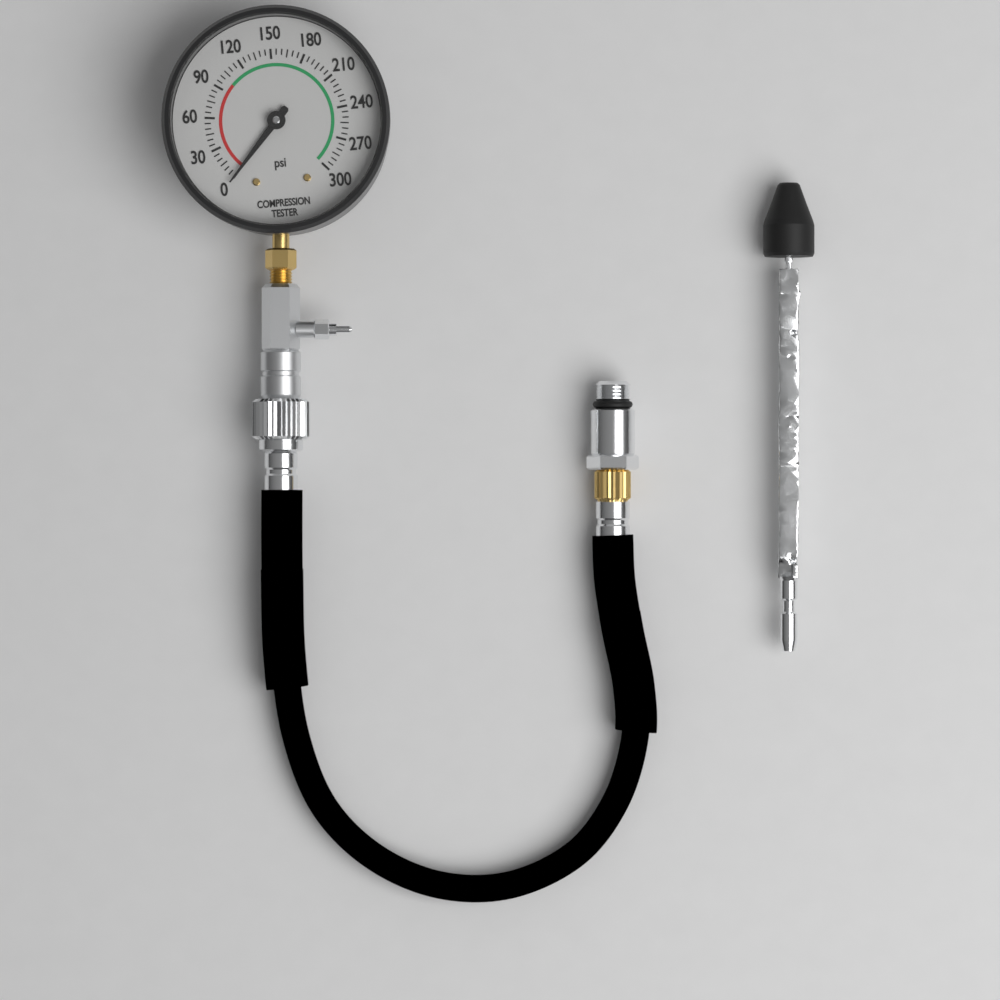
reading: 0 psi
